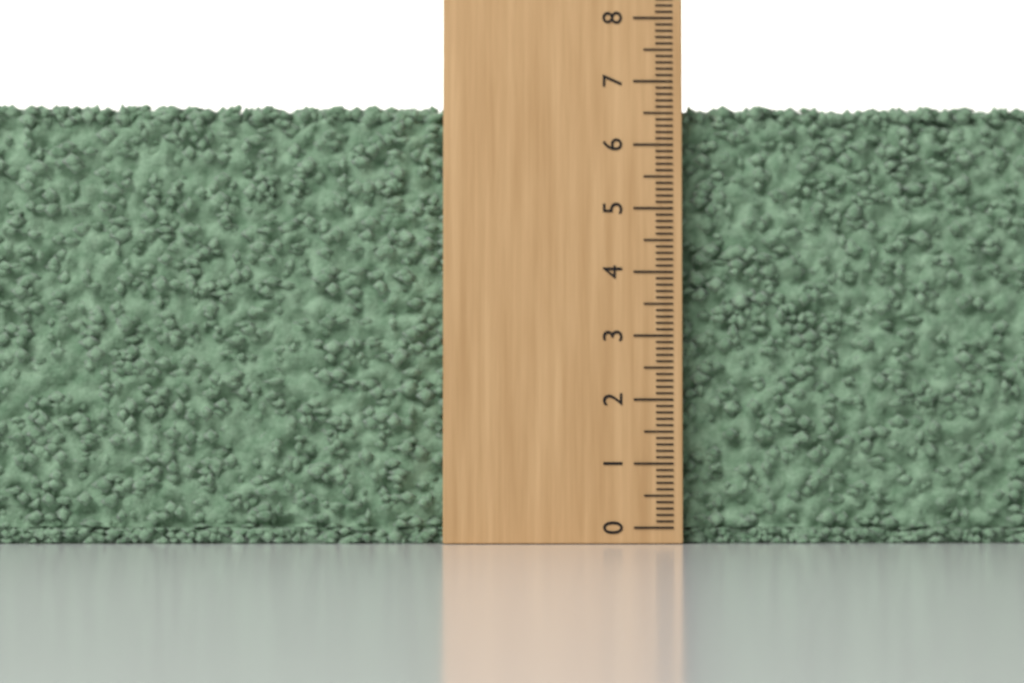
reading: 6.7 (no unit)
